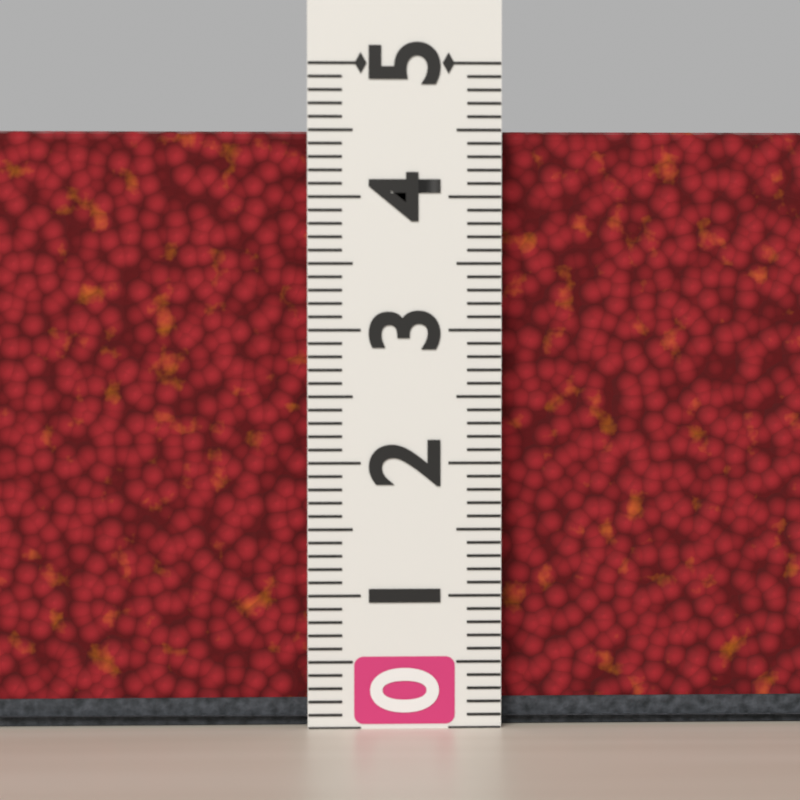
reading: 4.5 (no unit)
